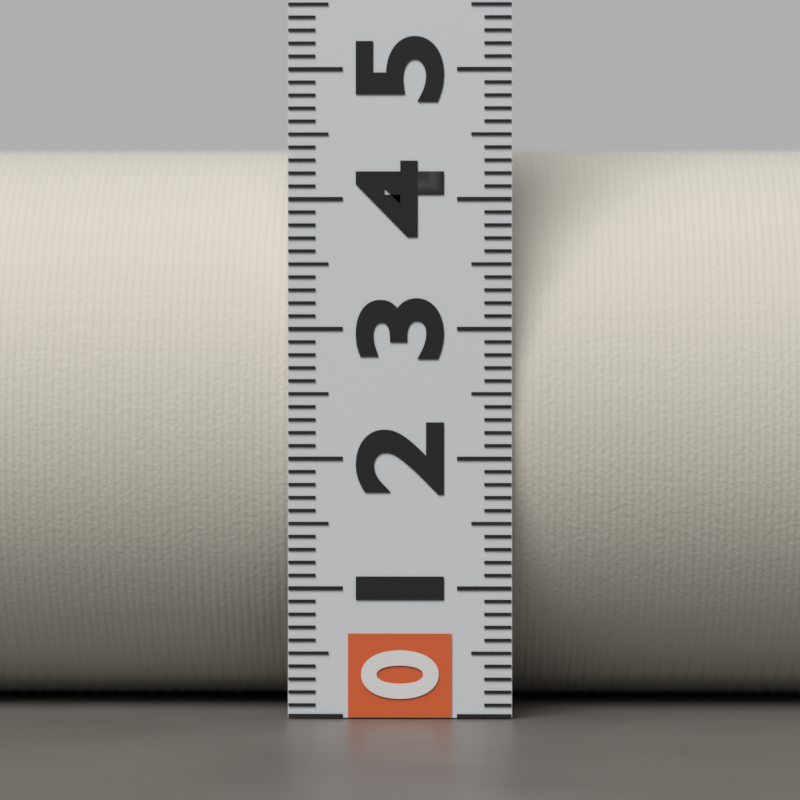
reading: 4.5 (no unit)
